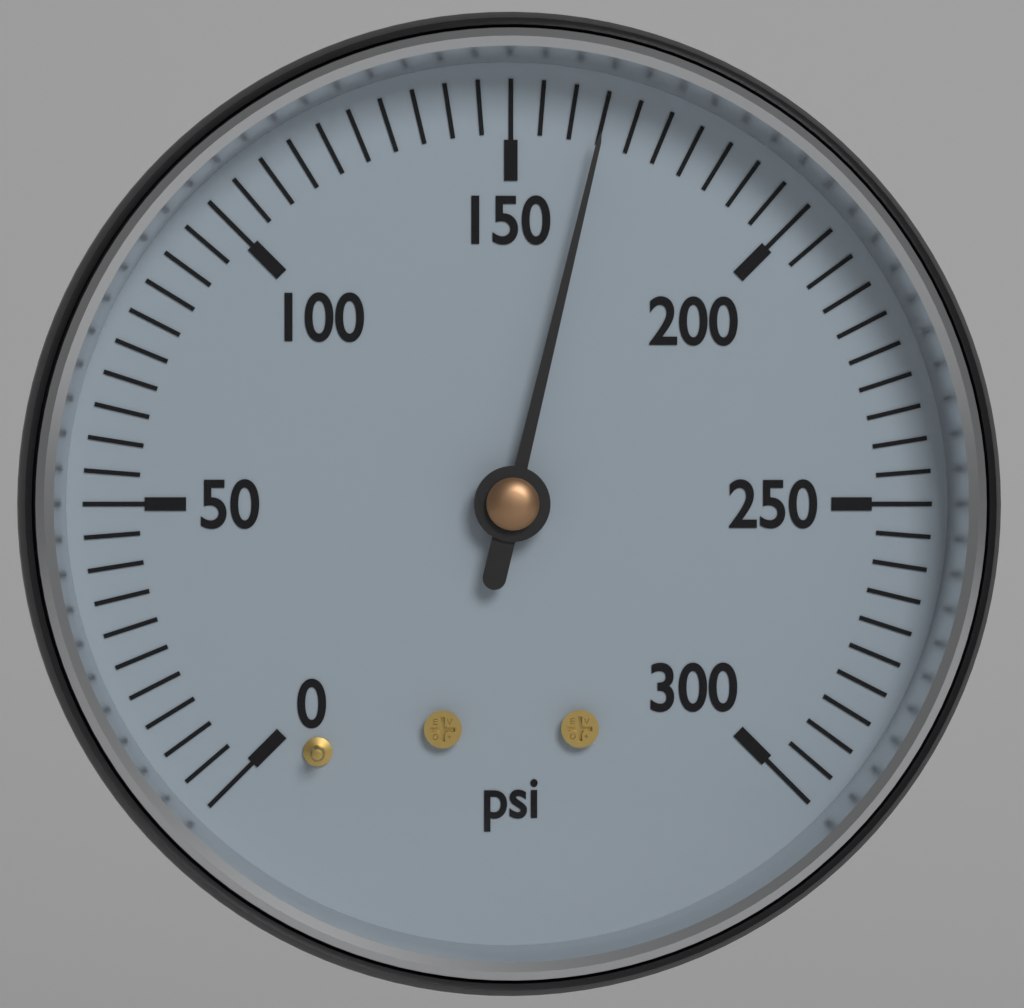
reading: 165 psi
